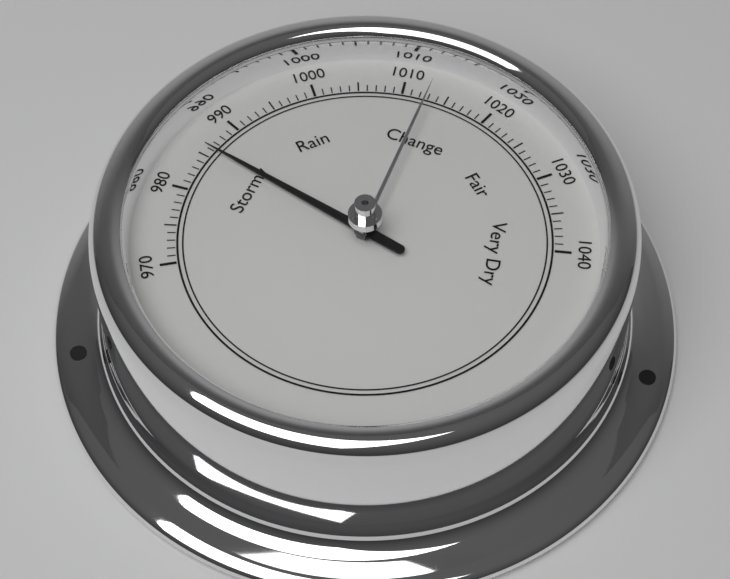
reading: 986 (no unit)
